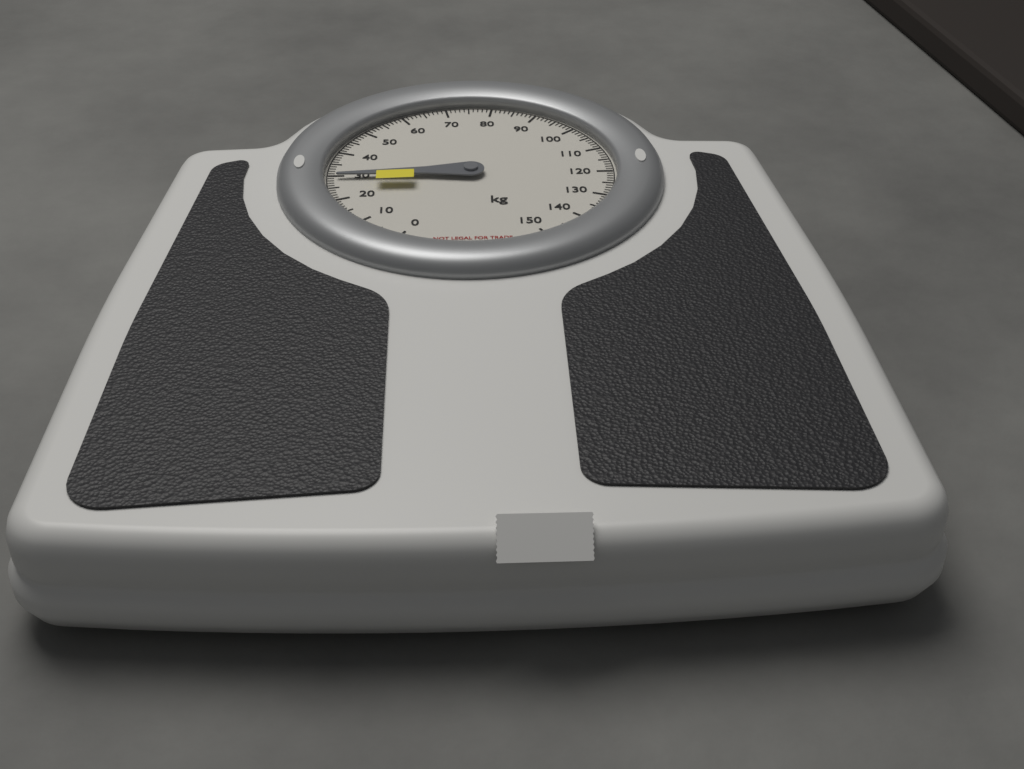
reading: 29 kg
